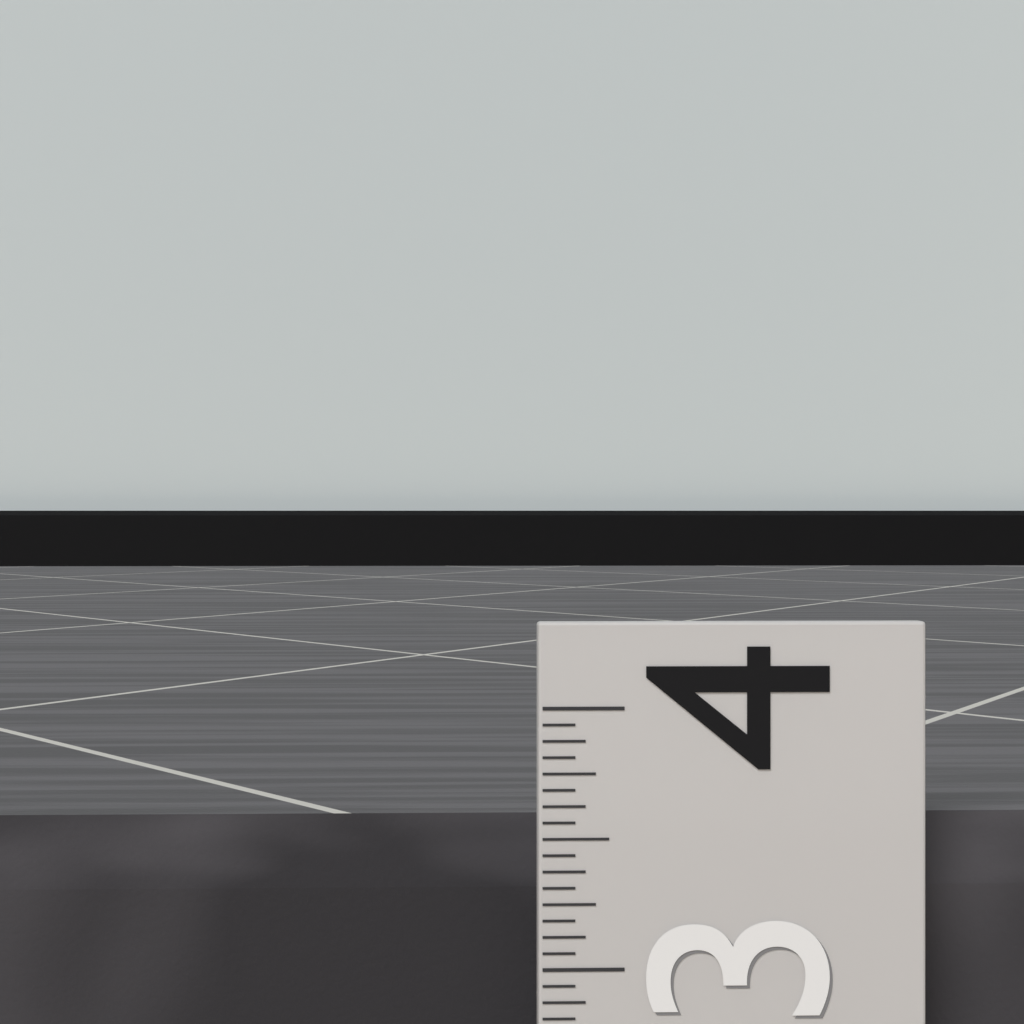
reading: 3.5625 (no unit)
